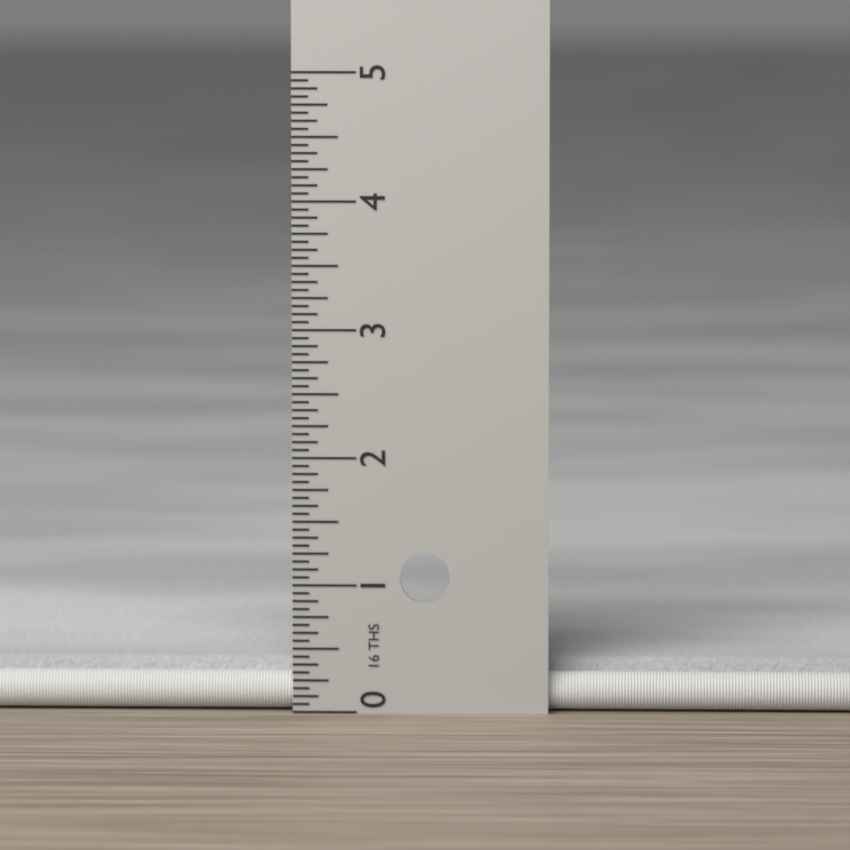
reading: 0.3750 in
